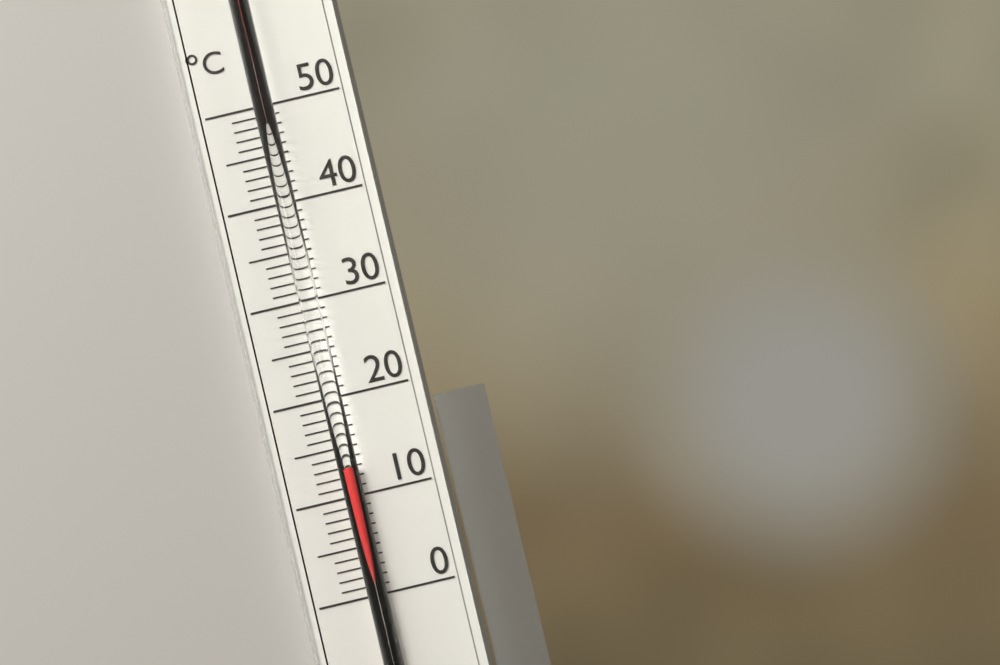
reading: 13 °C
